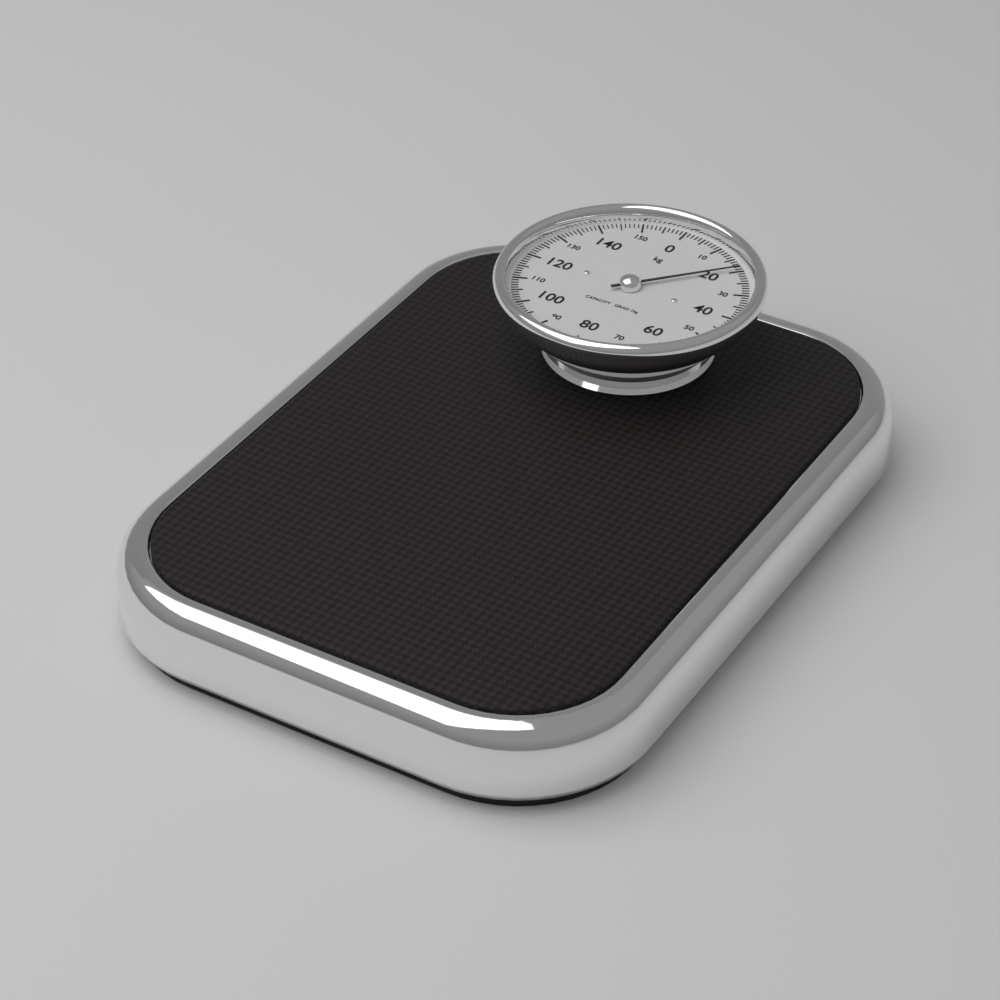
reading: 19 kg
